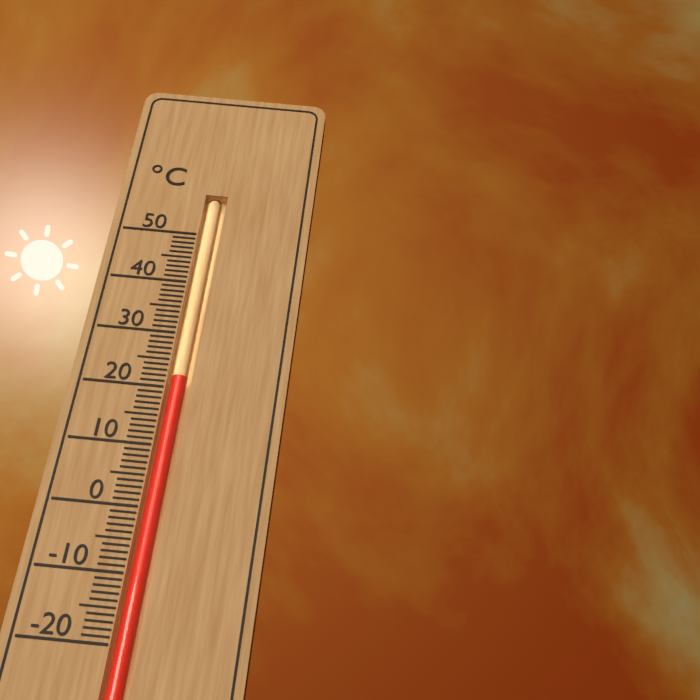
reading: 22 °C
